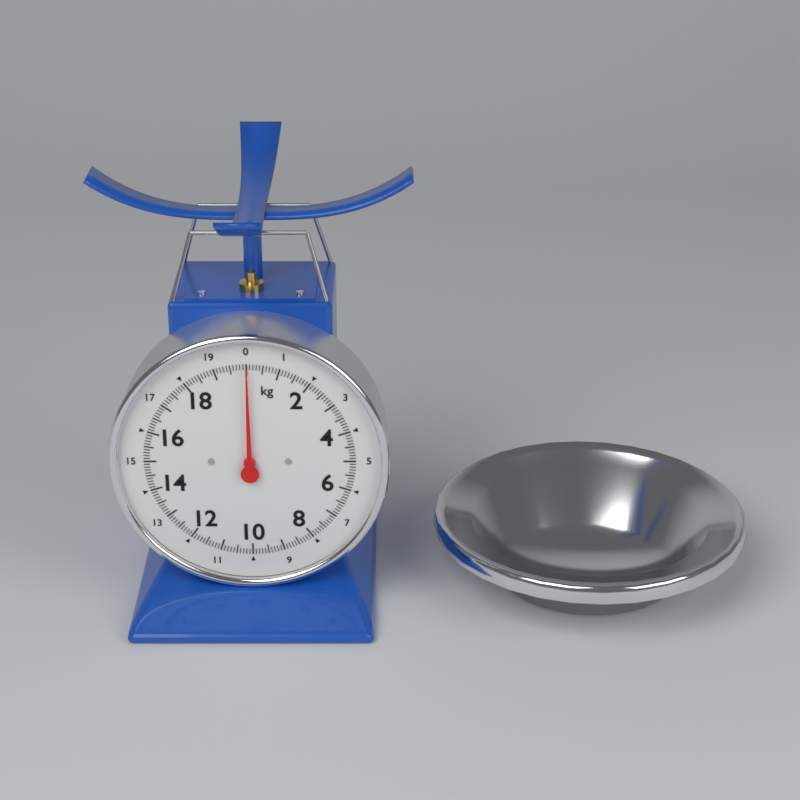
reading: 0.0 kg
